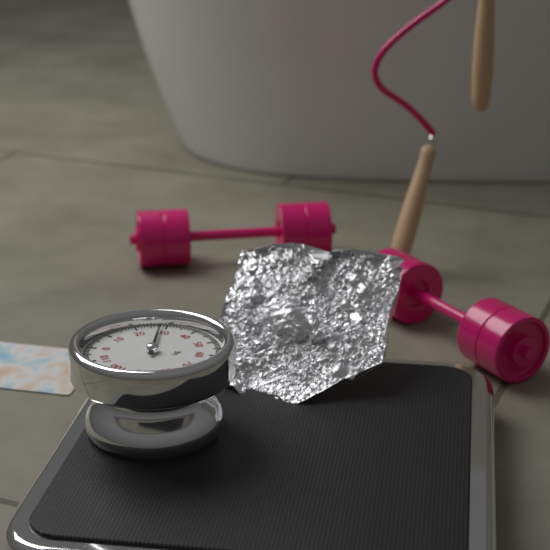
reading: 28 kg
